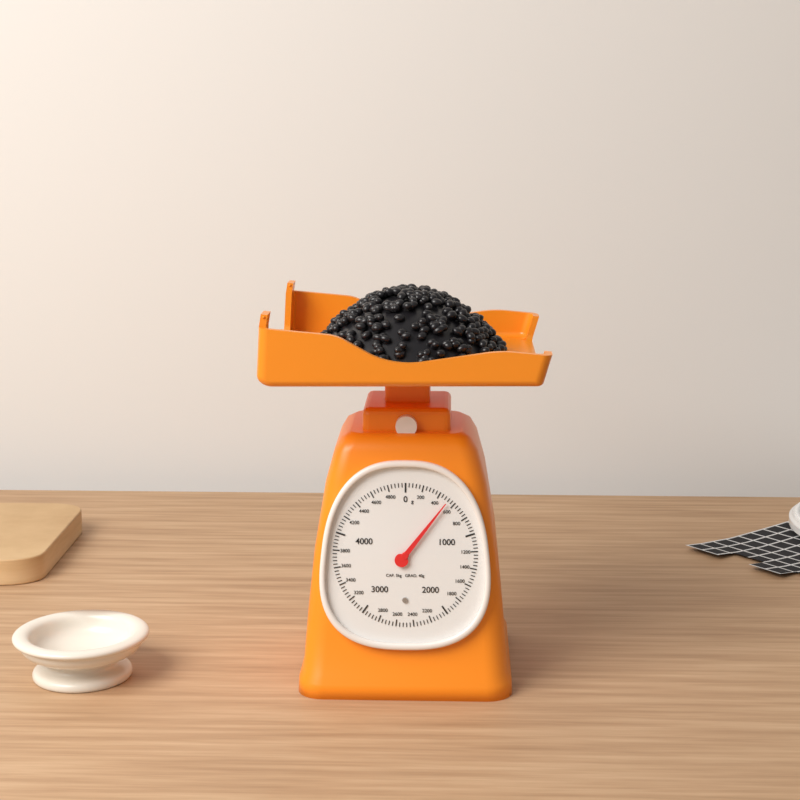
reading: 520 g
